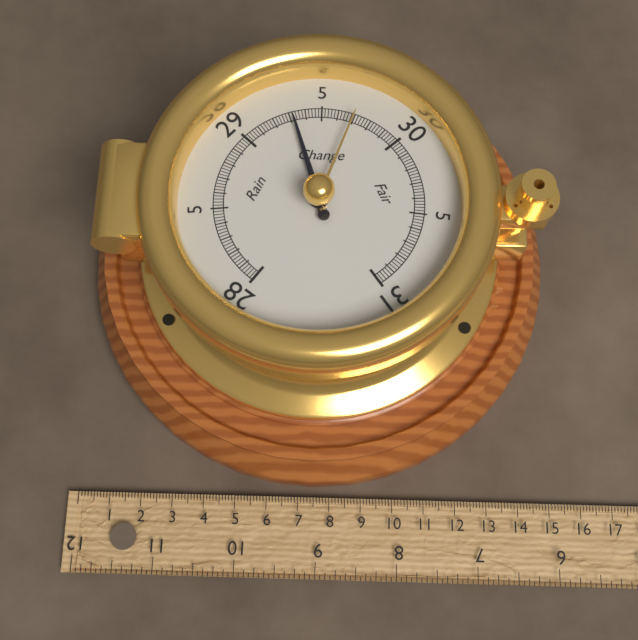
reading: 29.32 inHg
